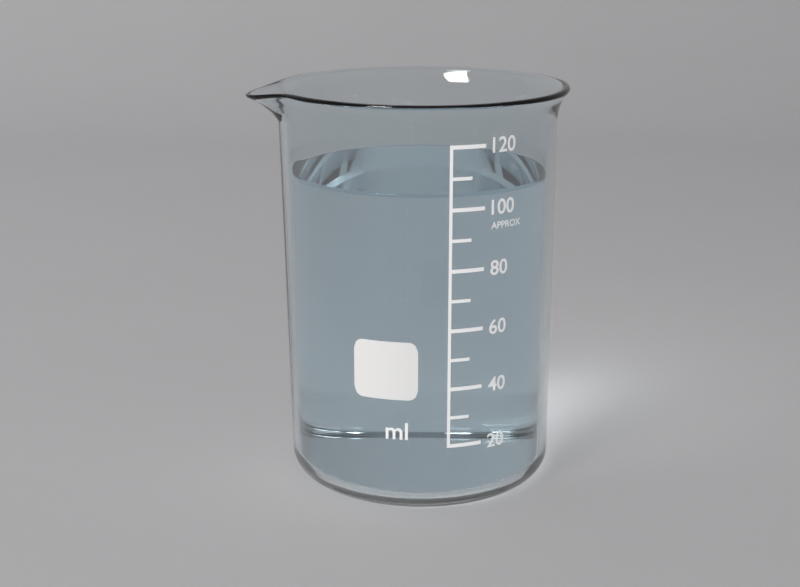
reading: 105 ml
